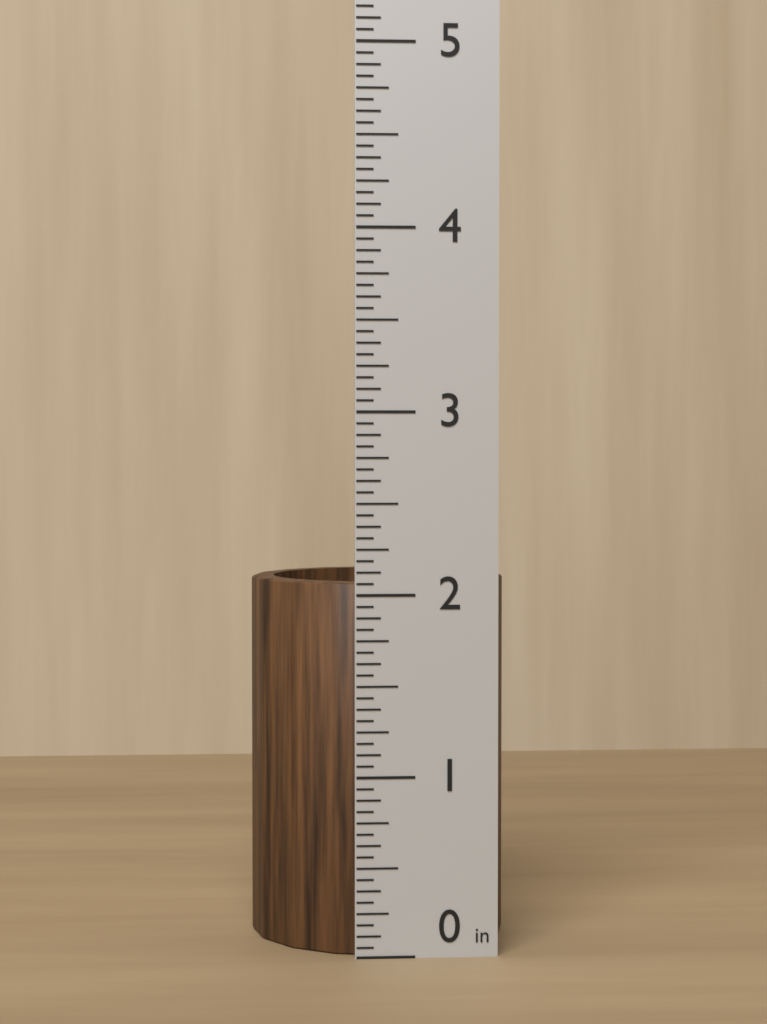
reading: 2.0625 in
